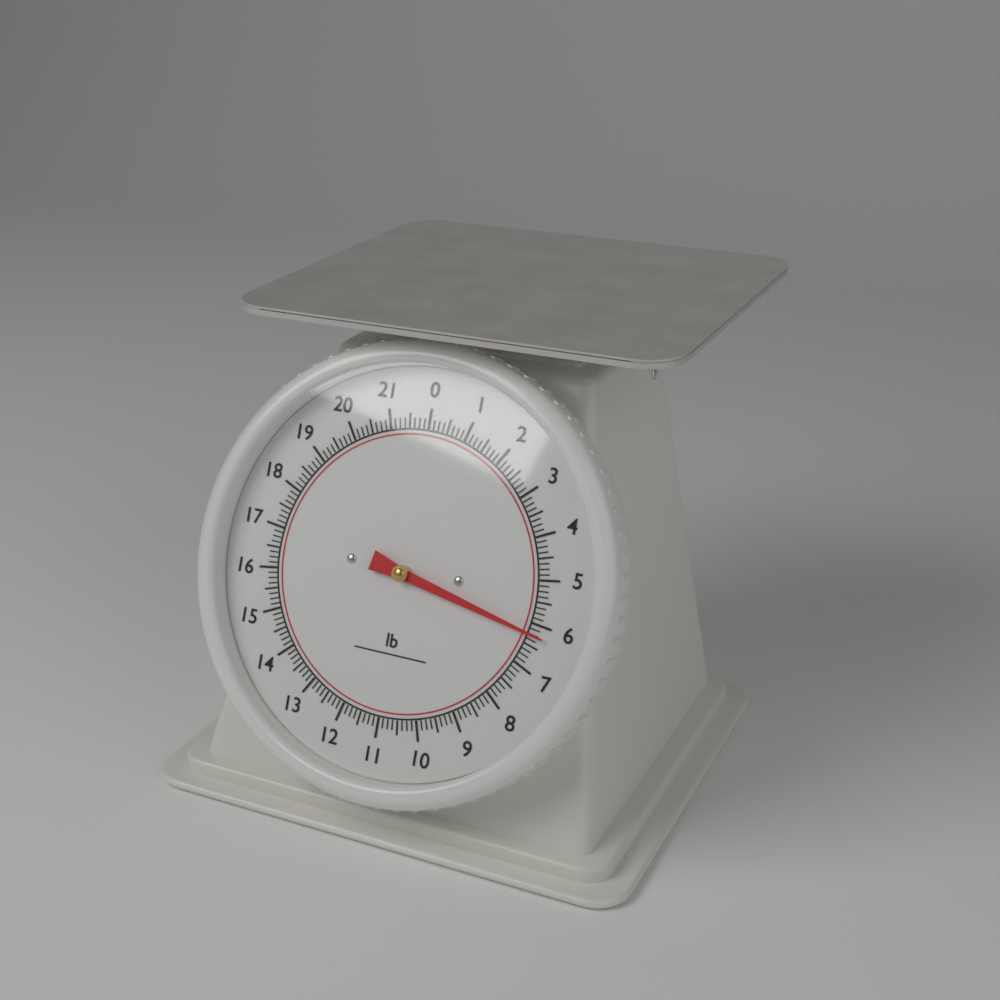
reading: 6.250 lb
